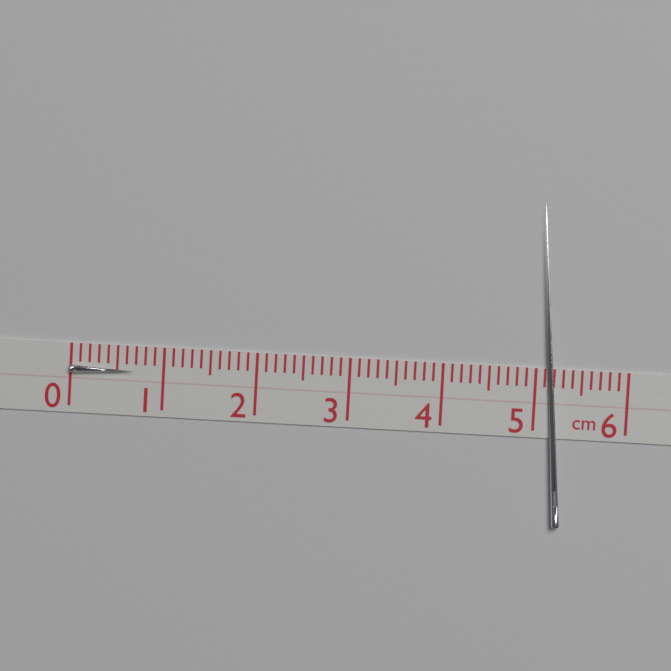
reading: 0.7 cm
